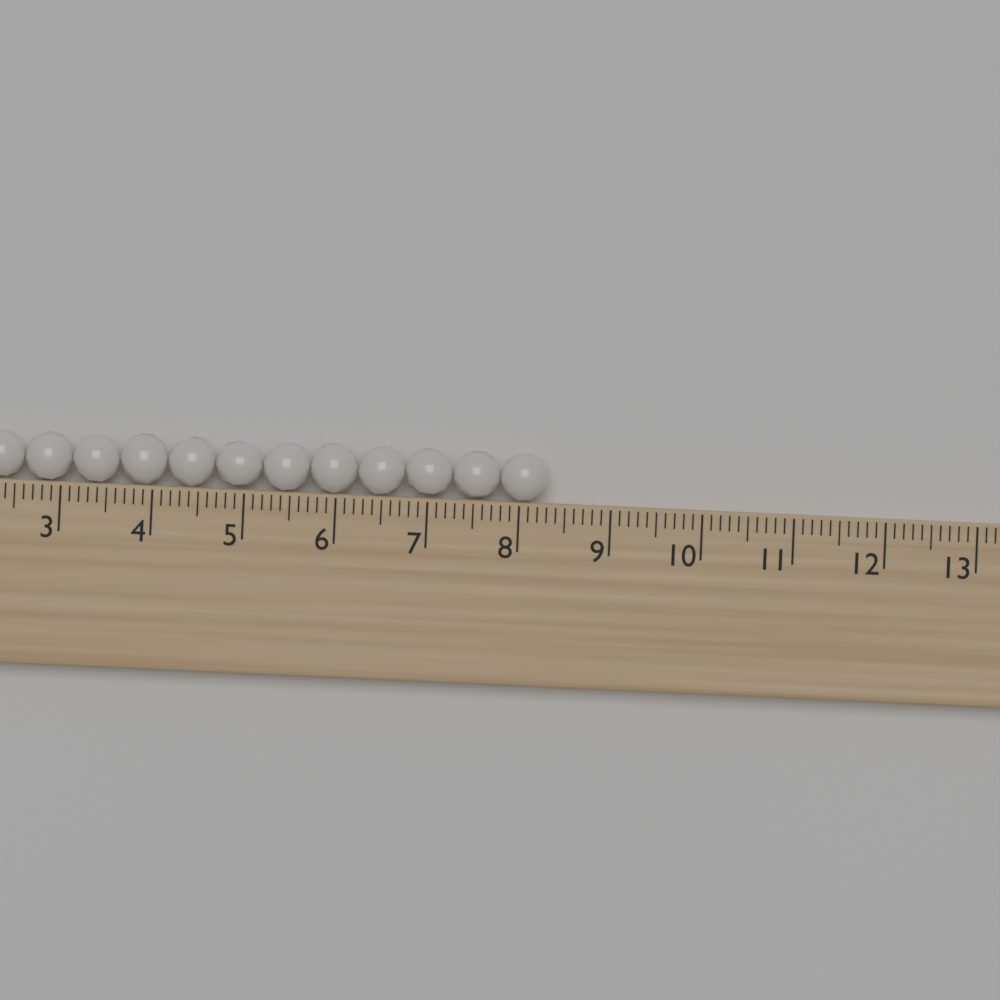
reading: 8.3 (no unit)
